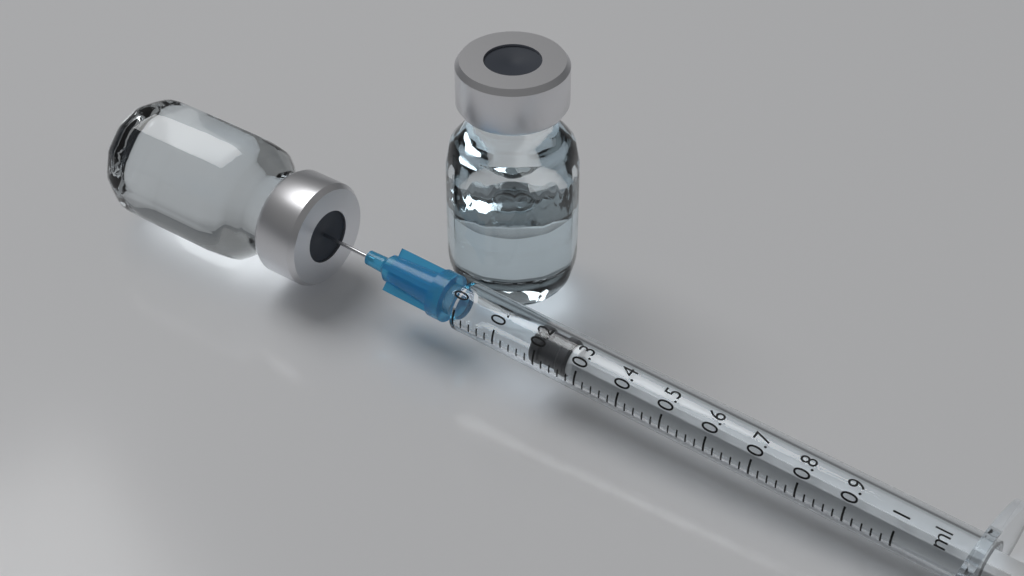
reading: 0.18 ml
